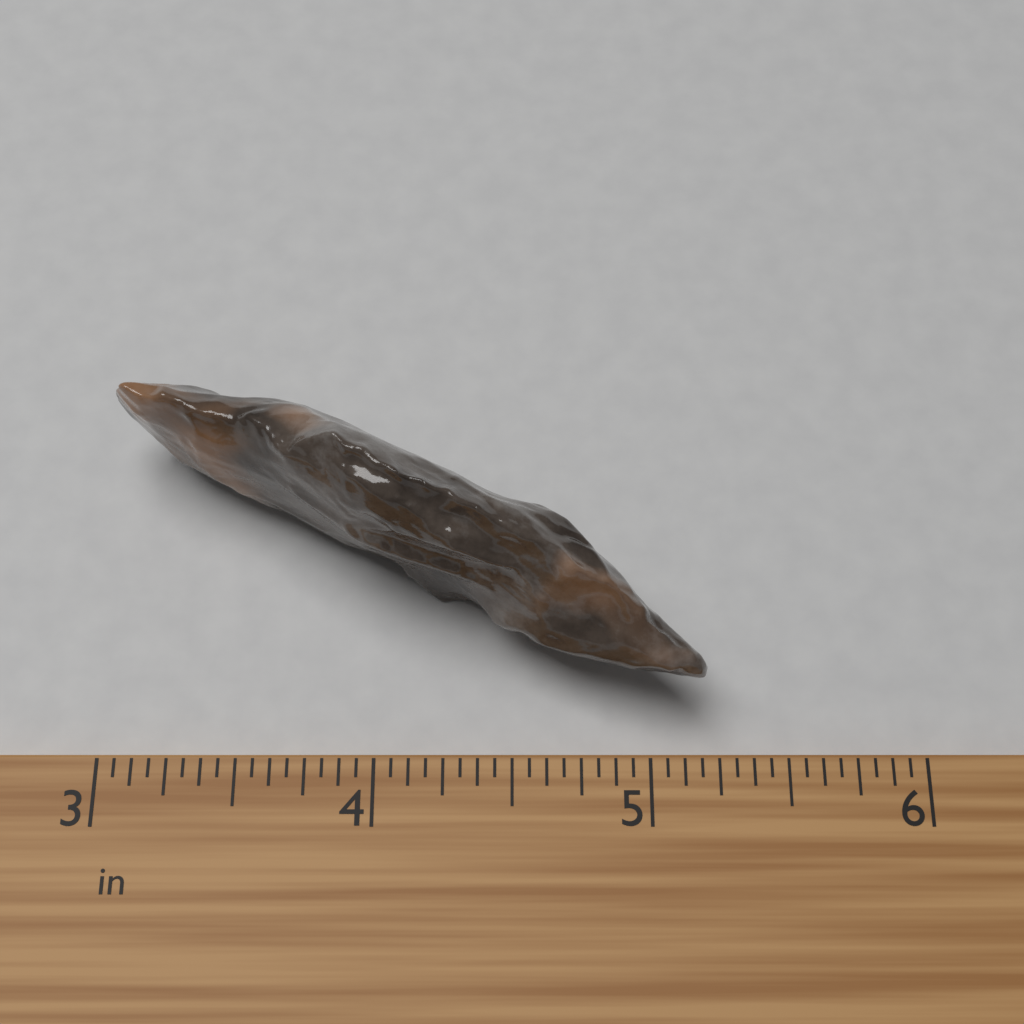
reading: 5.2000 in
